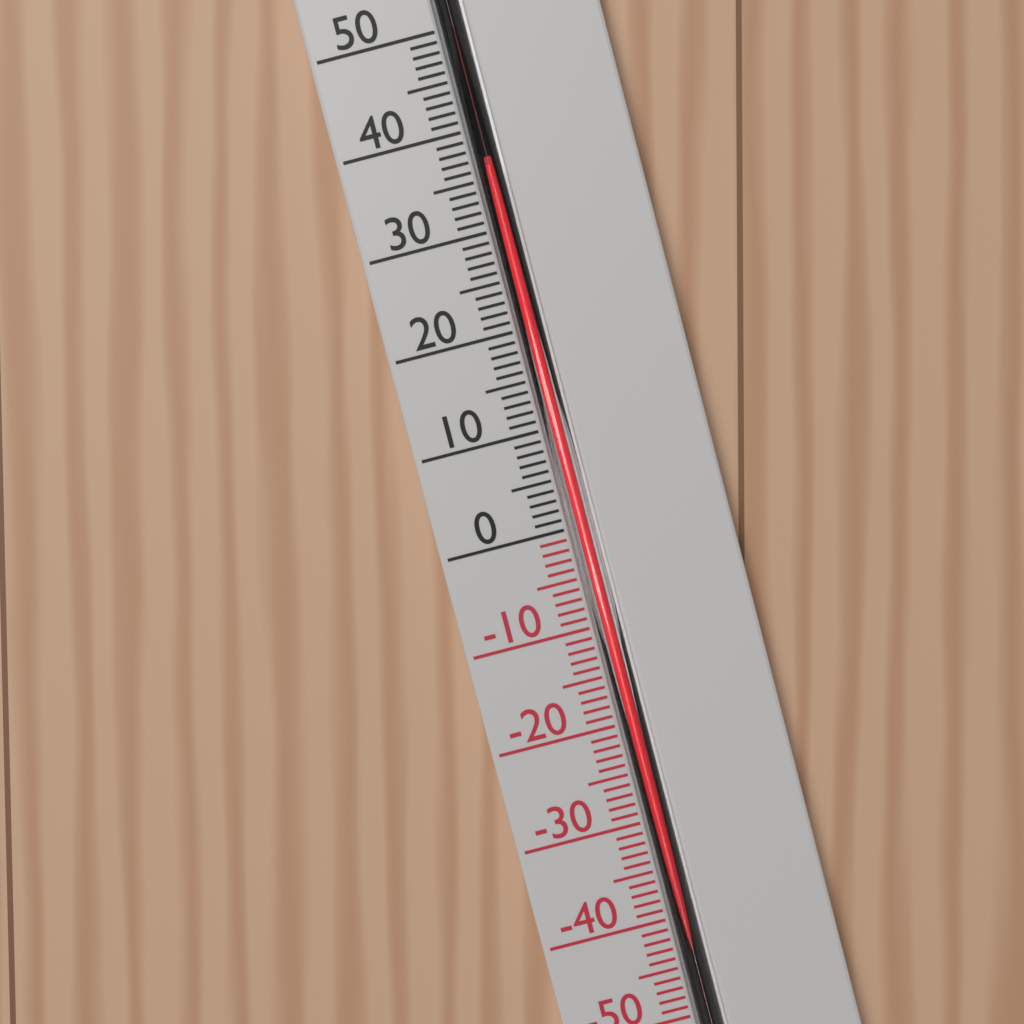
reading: 36 °C
